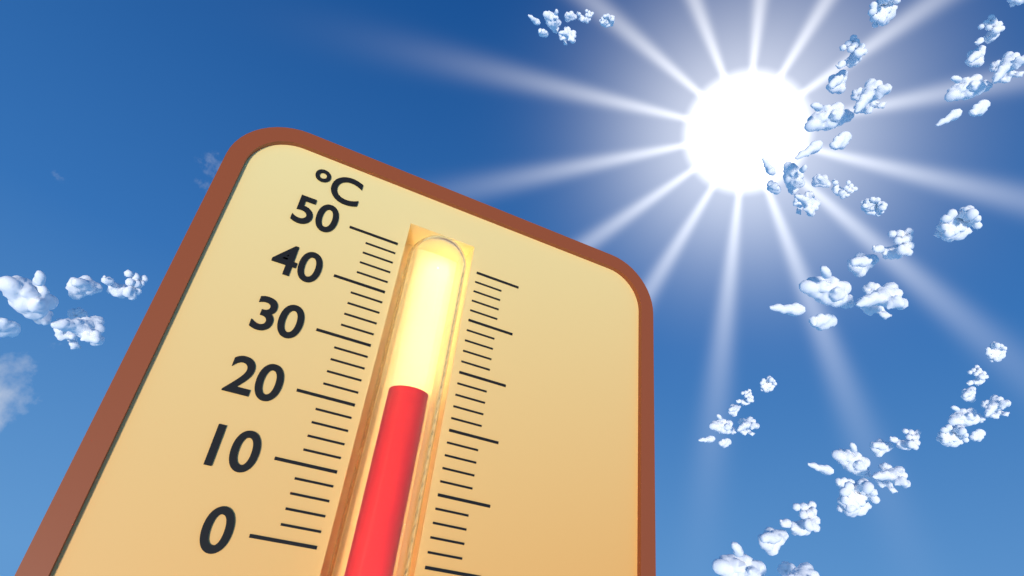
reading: 24 °C
